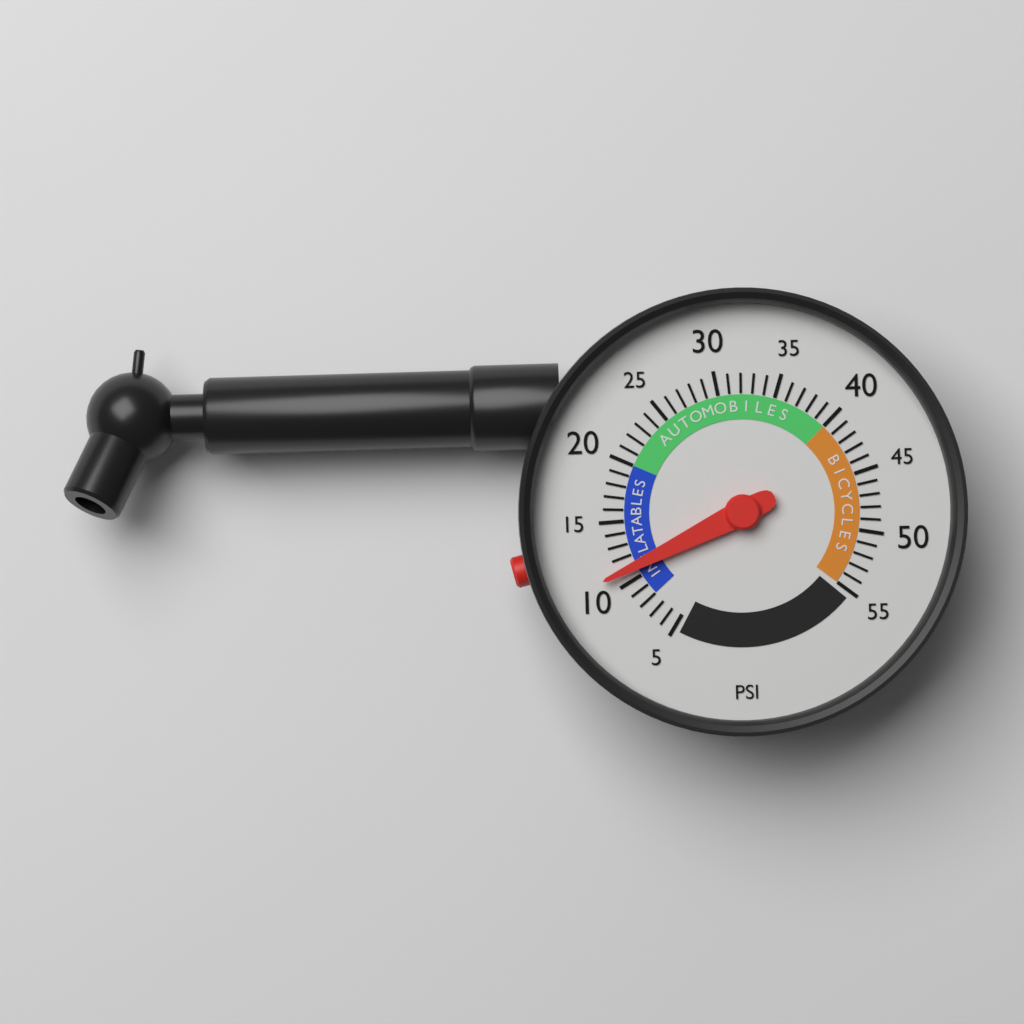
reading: 11 psi
